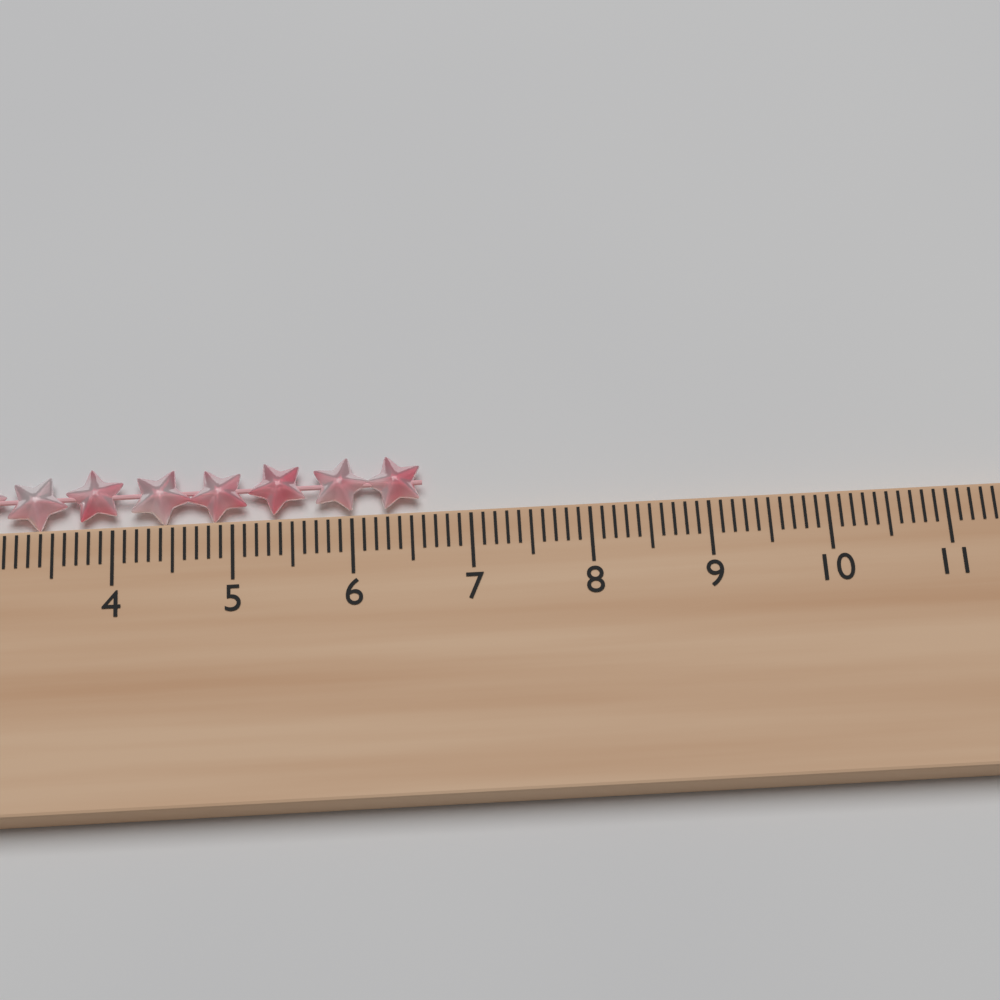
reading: 6.6 cm
